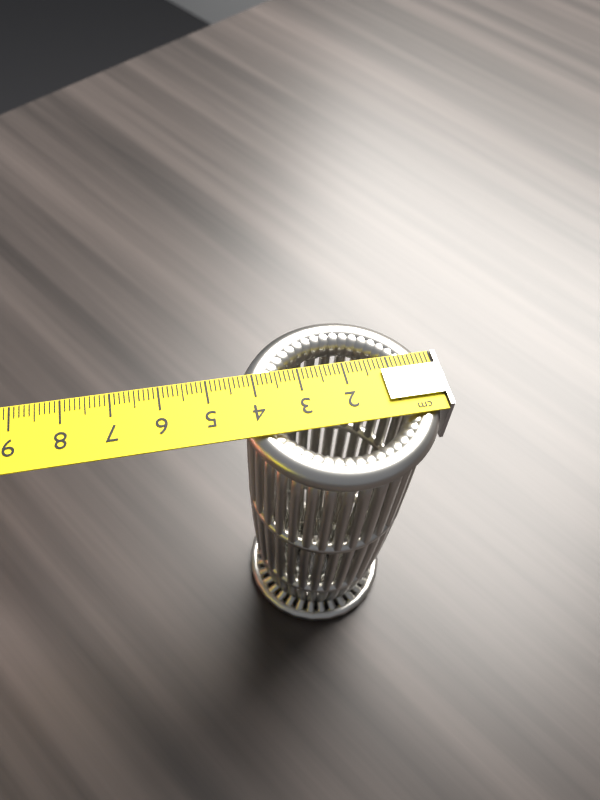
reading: 4.4 cm
